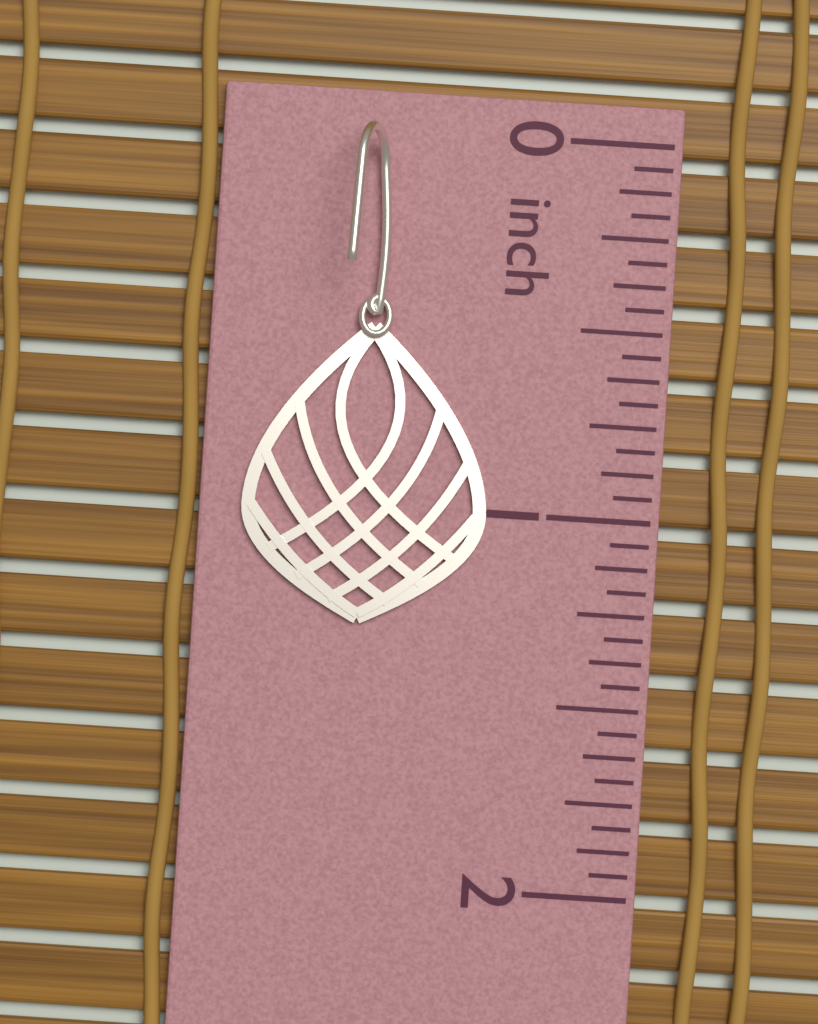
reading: 1.3125 inch
